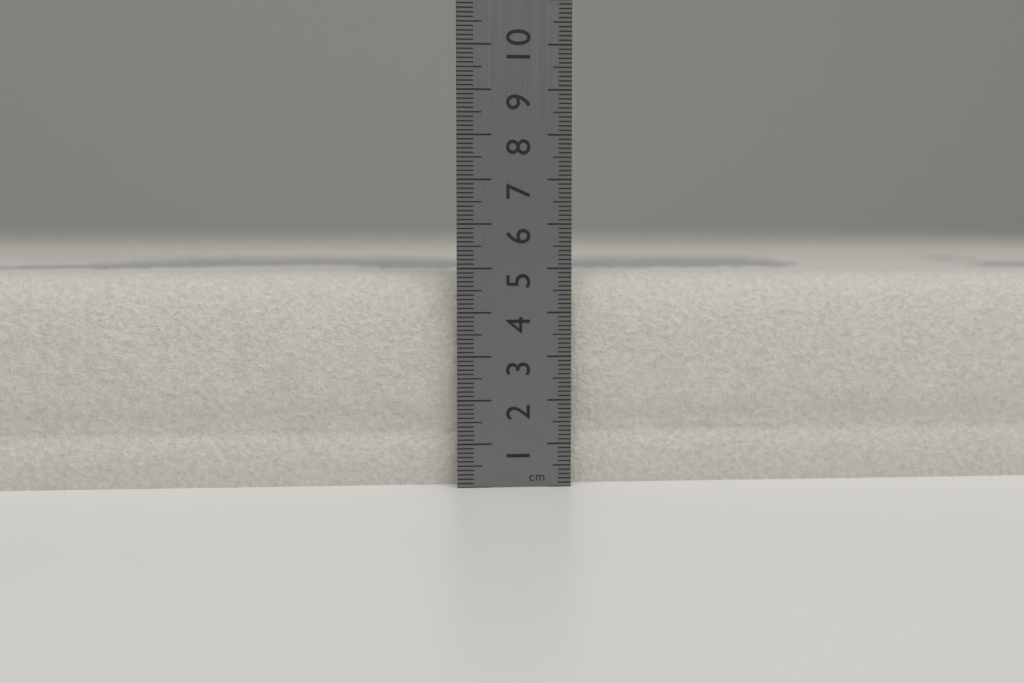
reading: 4.9 cm
